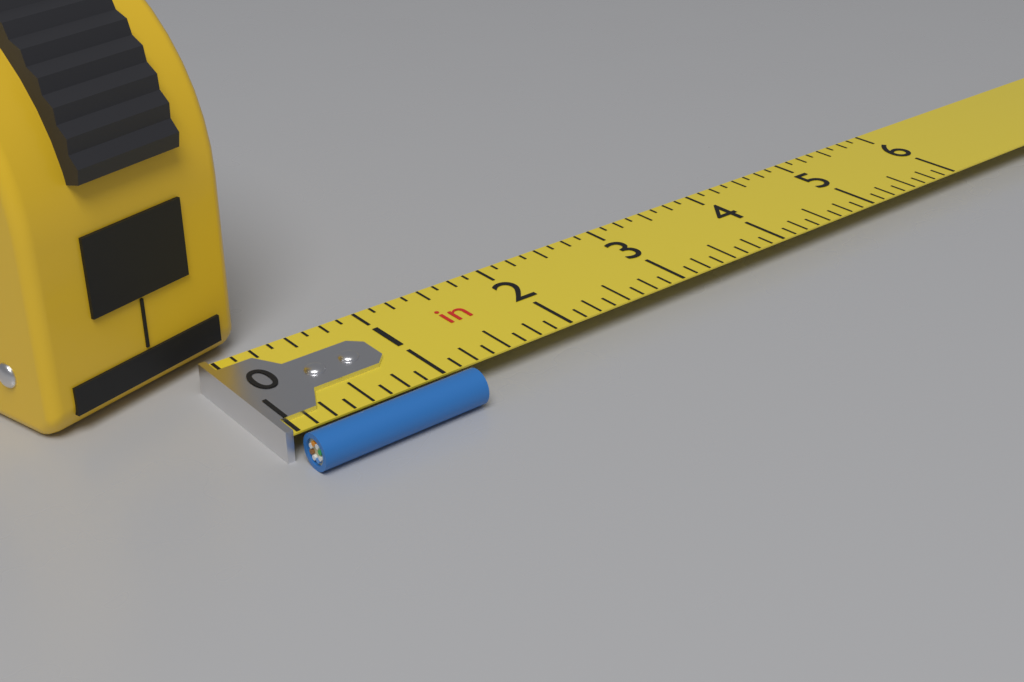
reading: 1.125 in
